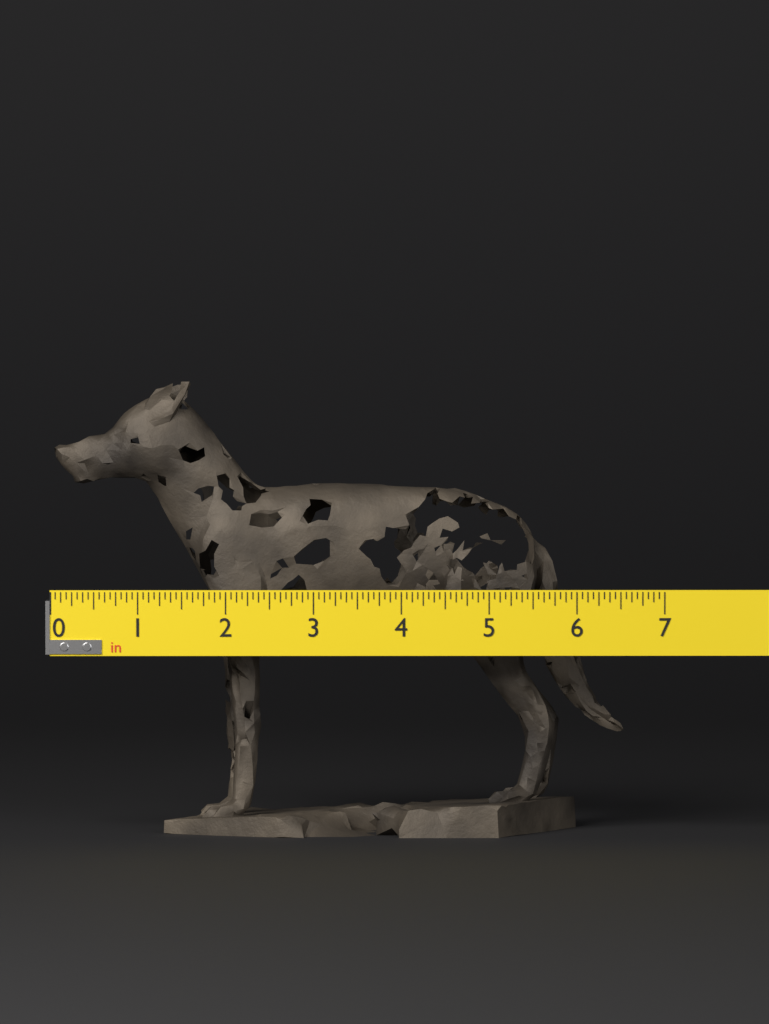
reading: 6.5625 in
